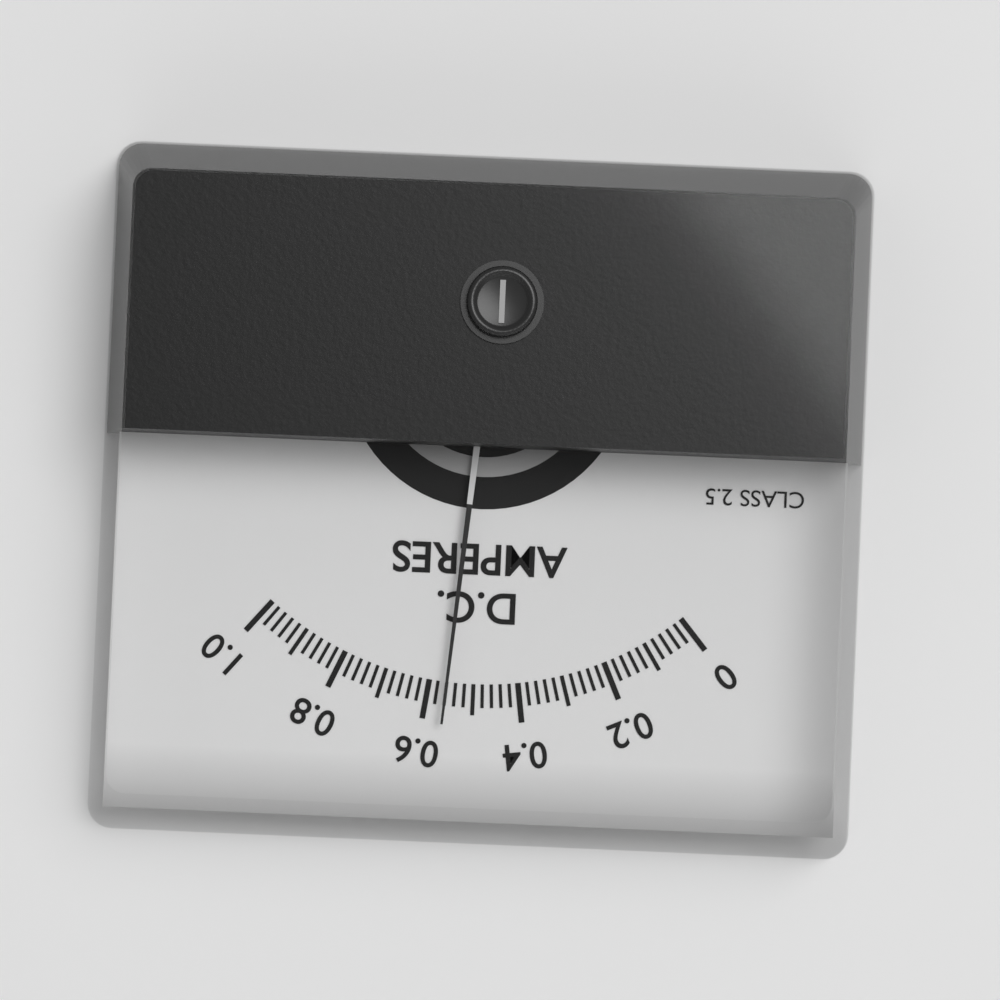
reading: 0.56 A
